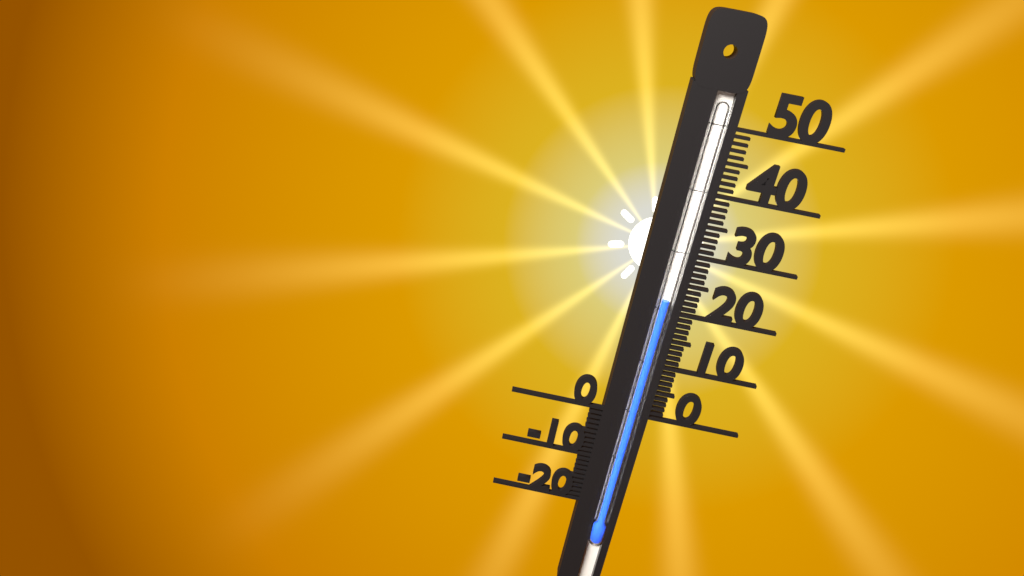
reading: 22 (no unit)
